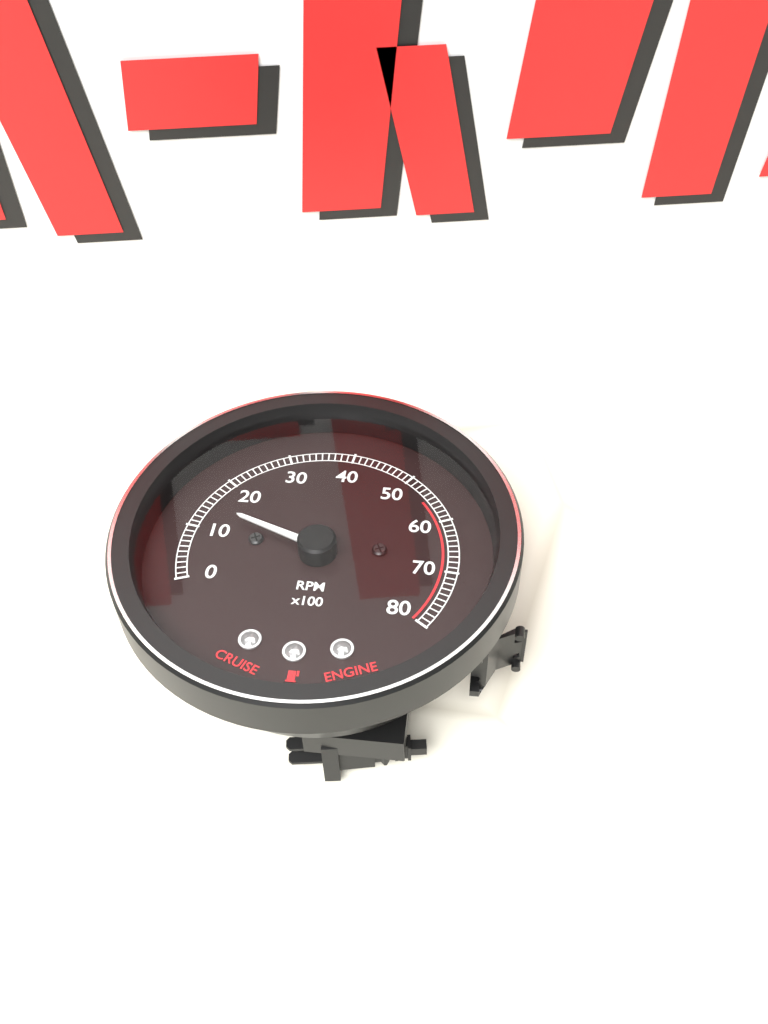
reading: 1400 RPM
